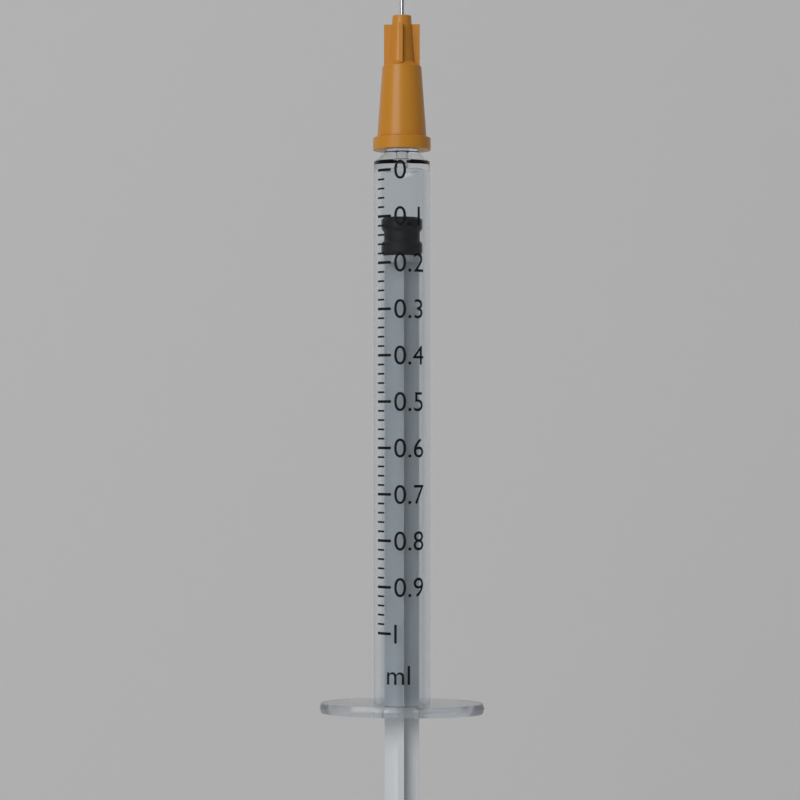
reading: 0.10 ml
